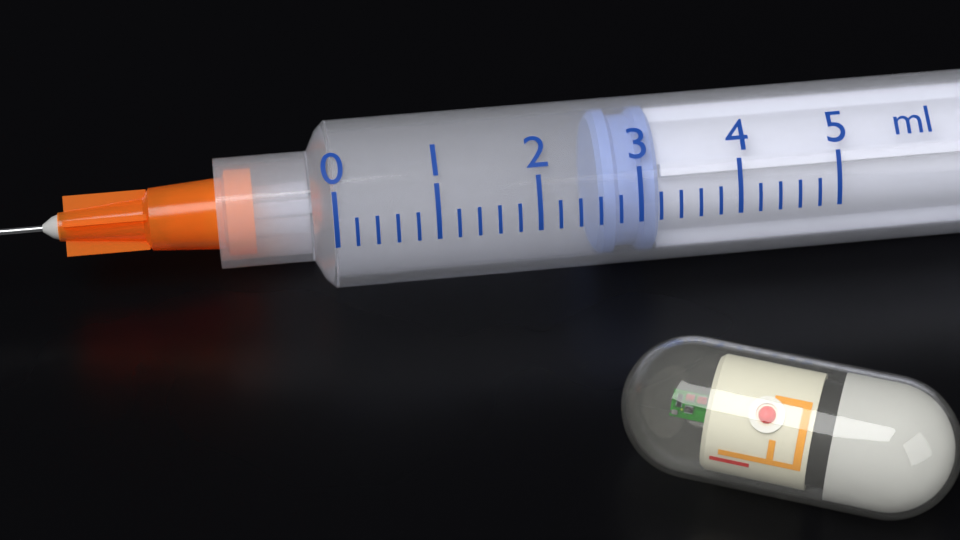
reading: 2.6 ml
